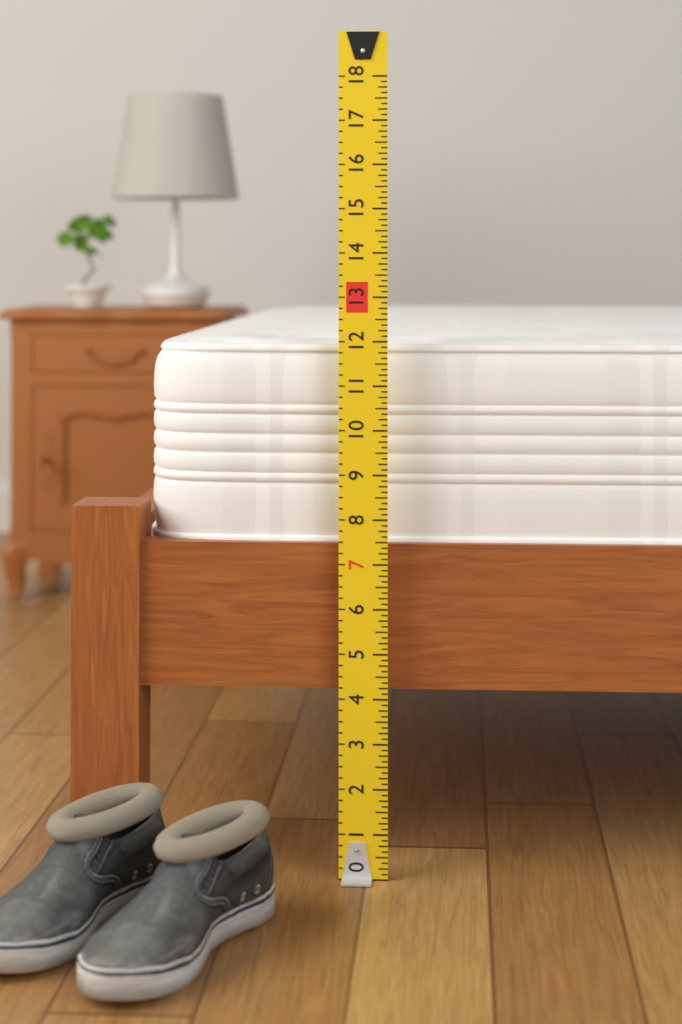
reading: 12.000 (no unit)
